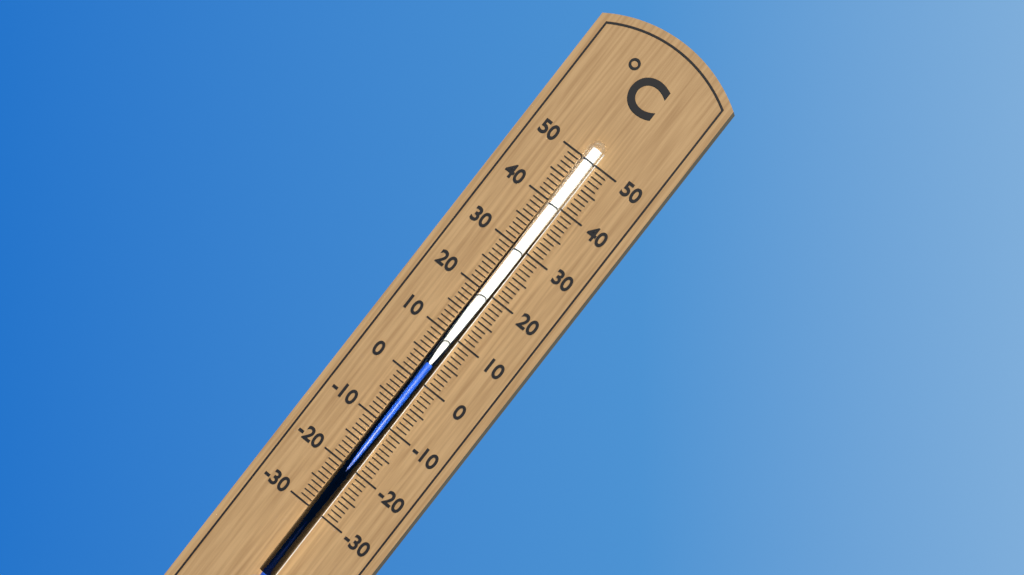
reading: 4 °C
